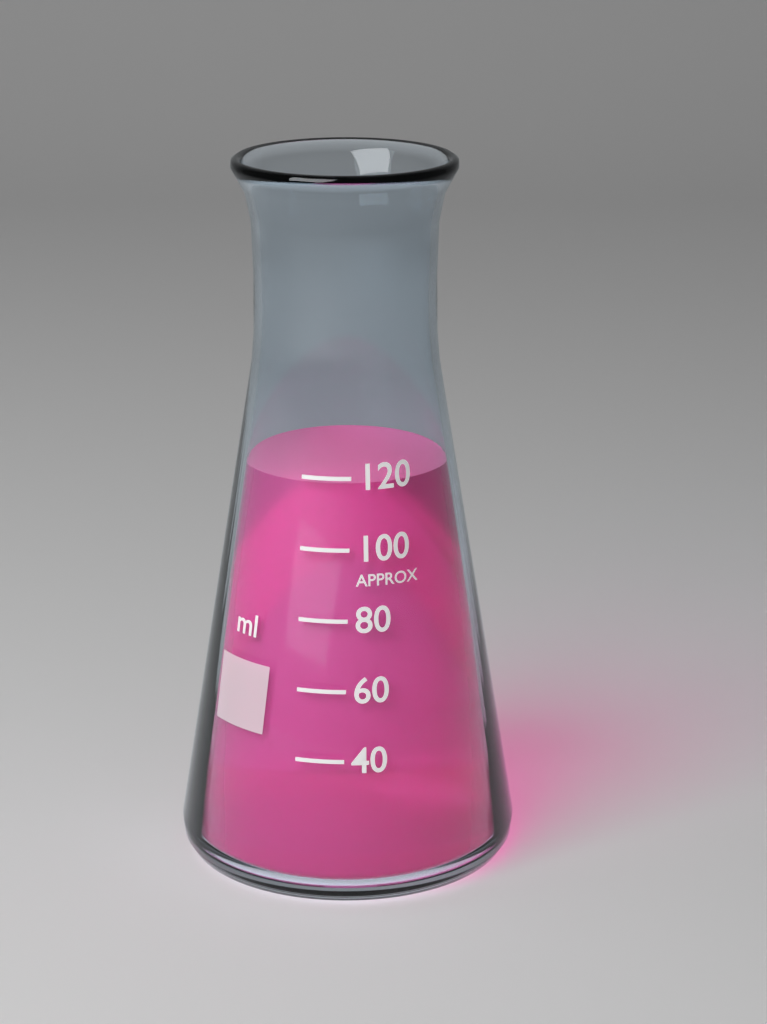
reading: 118 ml
